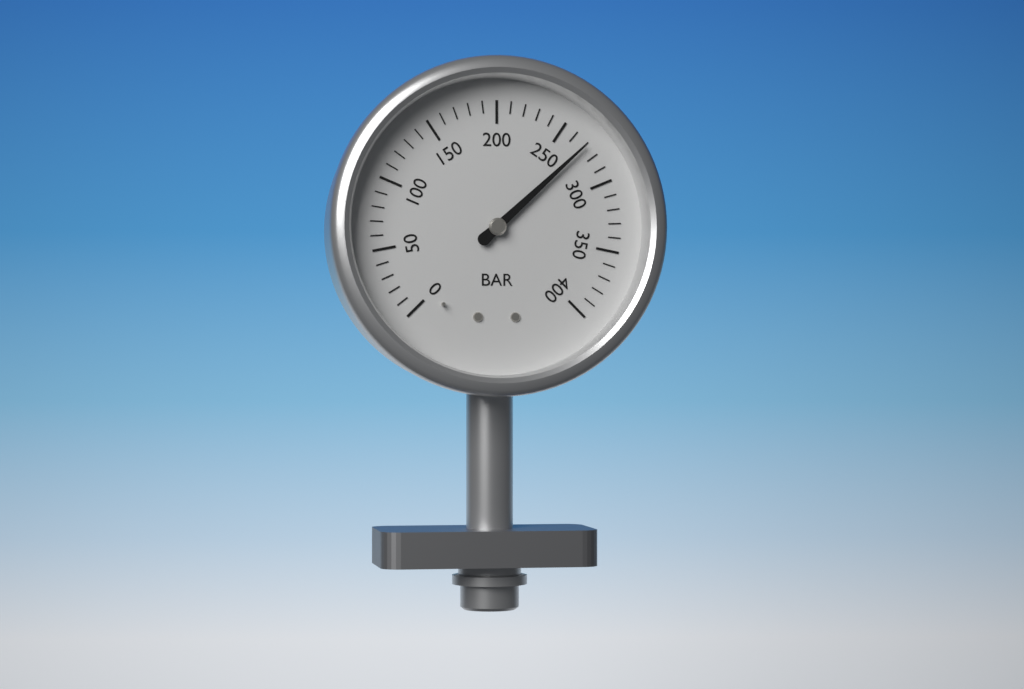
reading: 270 bar
